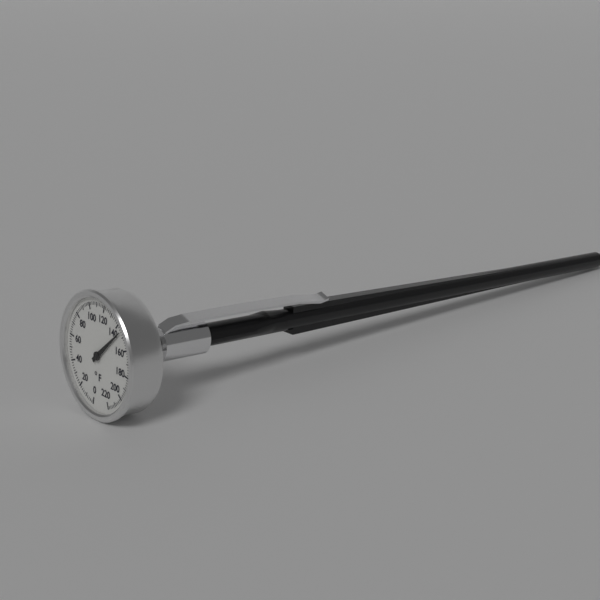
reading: 146 °F
